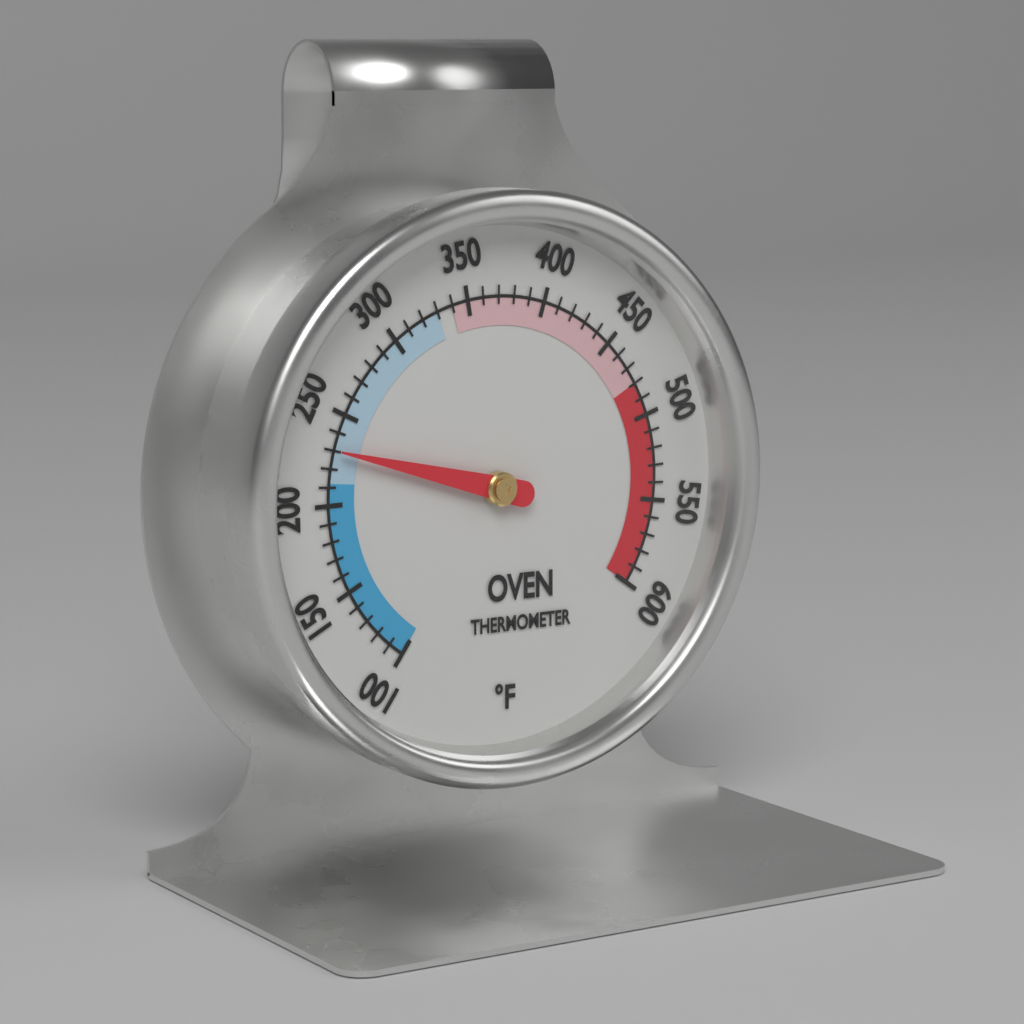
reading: 230 °F
